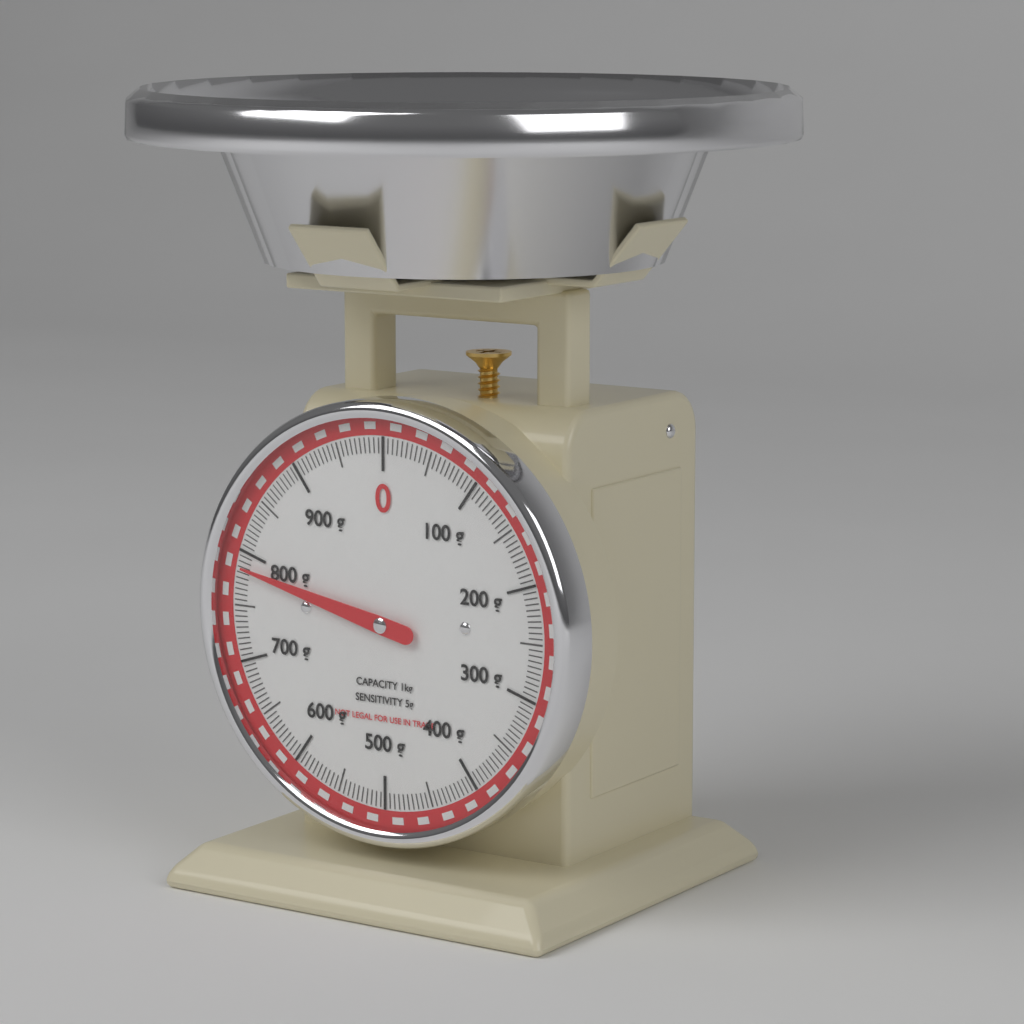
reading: 785 g
